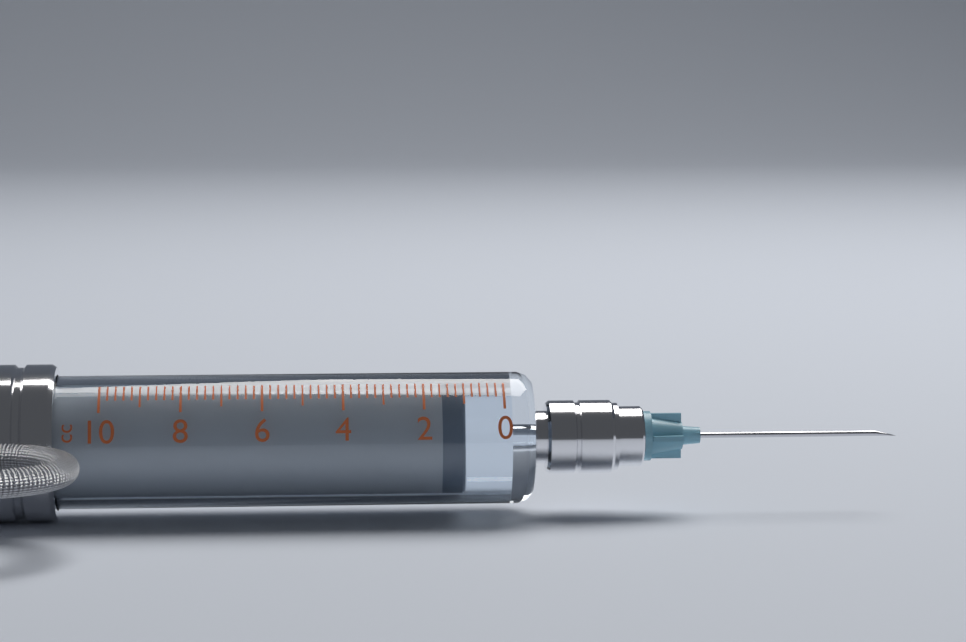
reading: 1.0 cc
